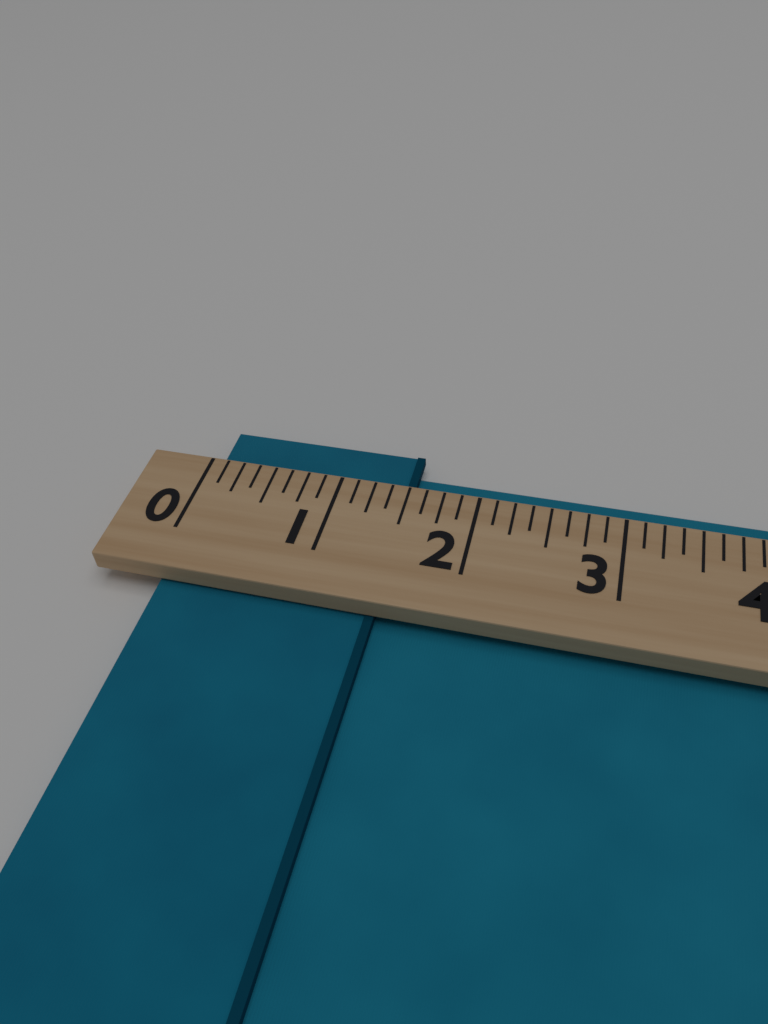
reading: 1.500 (no unit)
